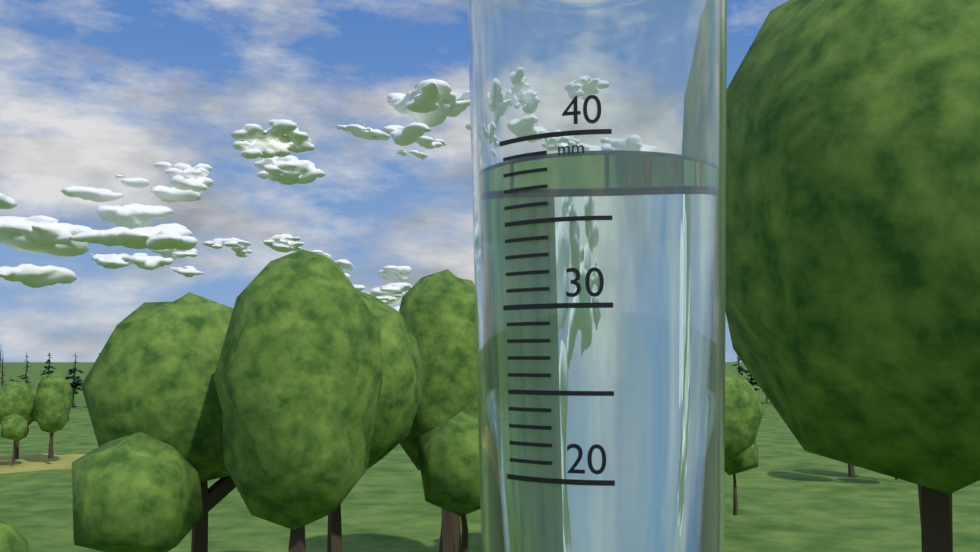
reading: 39 mm
